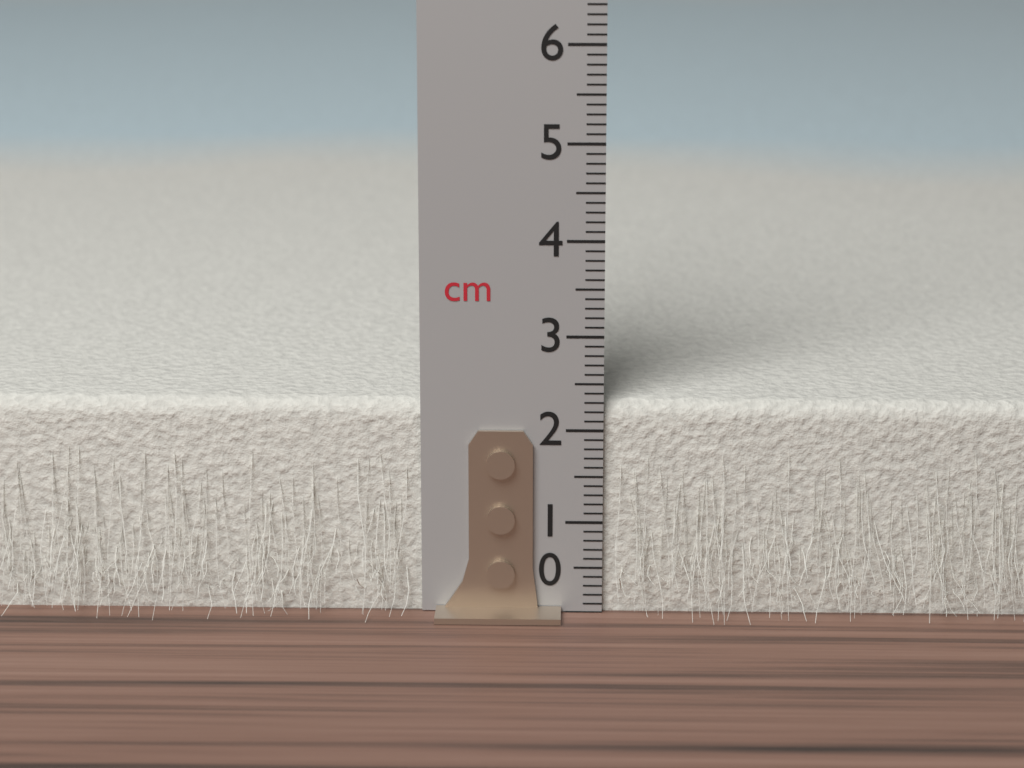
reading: 2.3 cm
